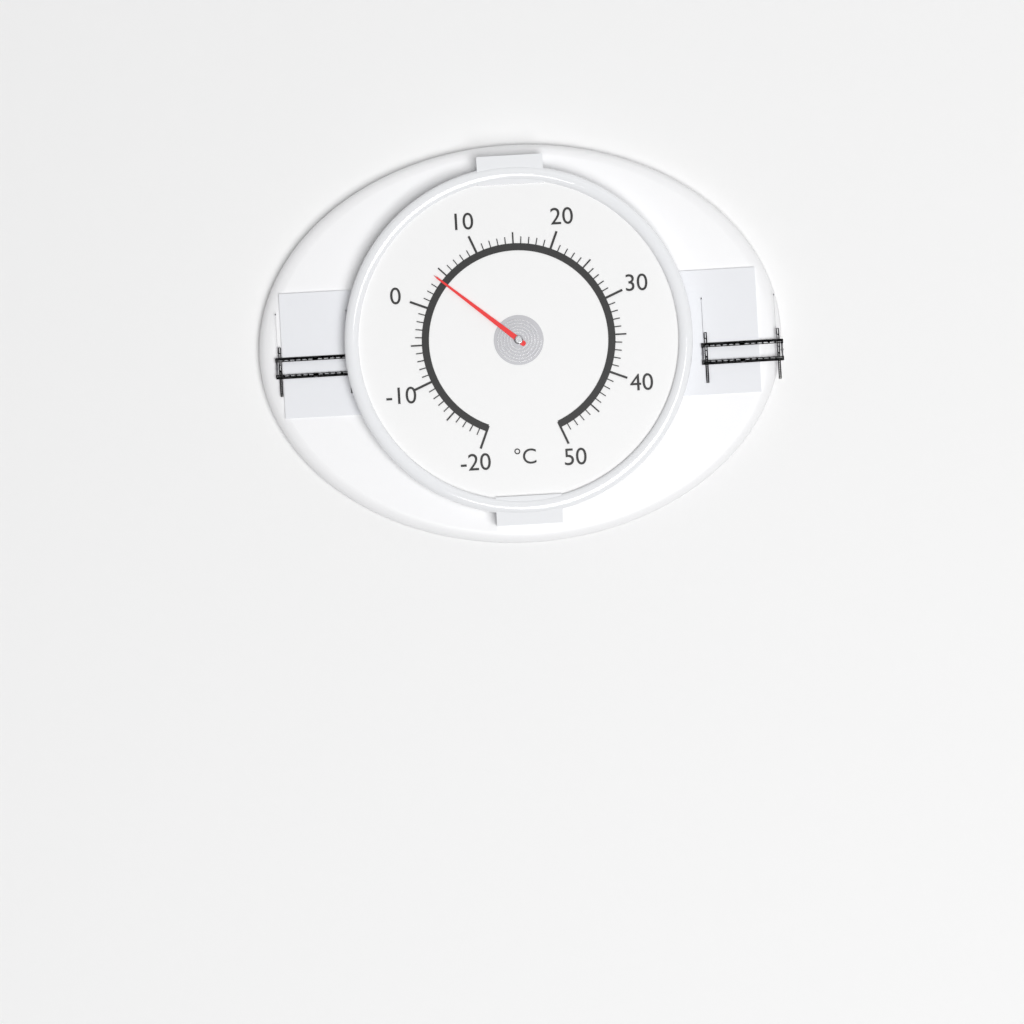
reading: 4 °C
